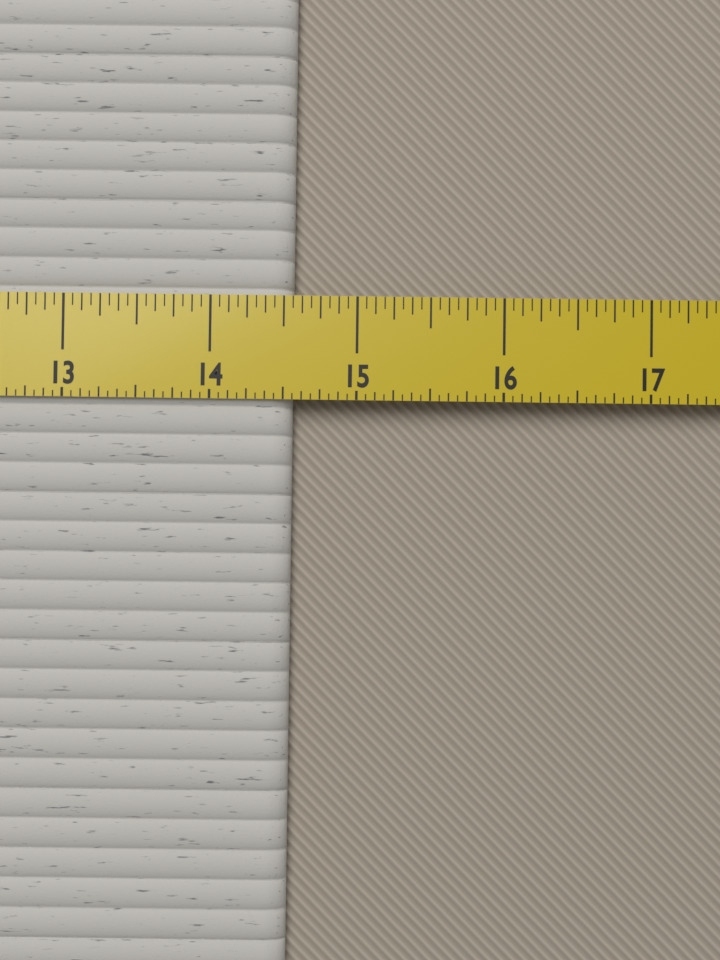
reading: 14.5625 in
